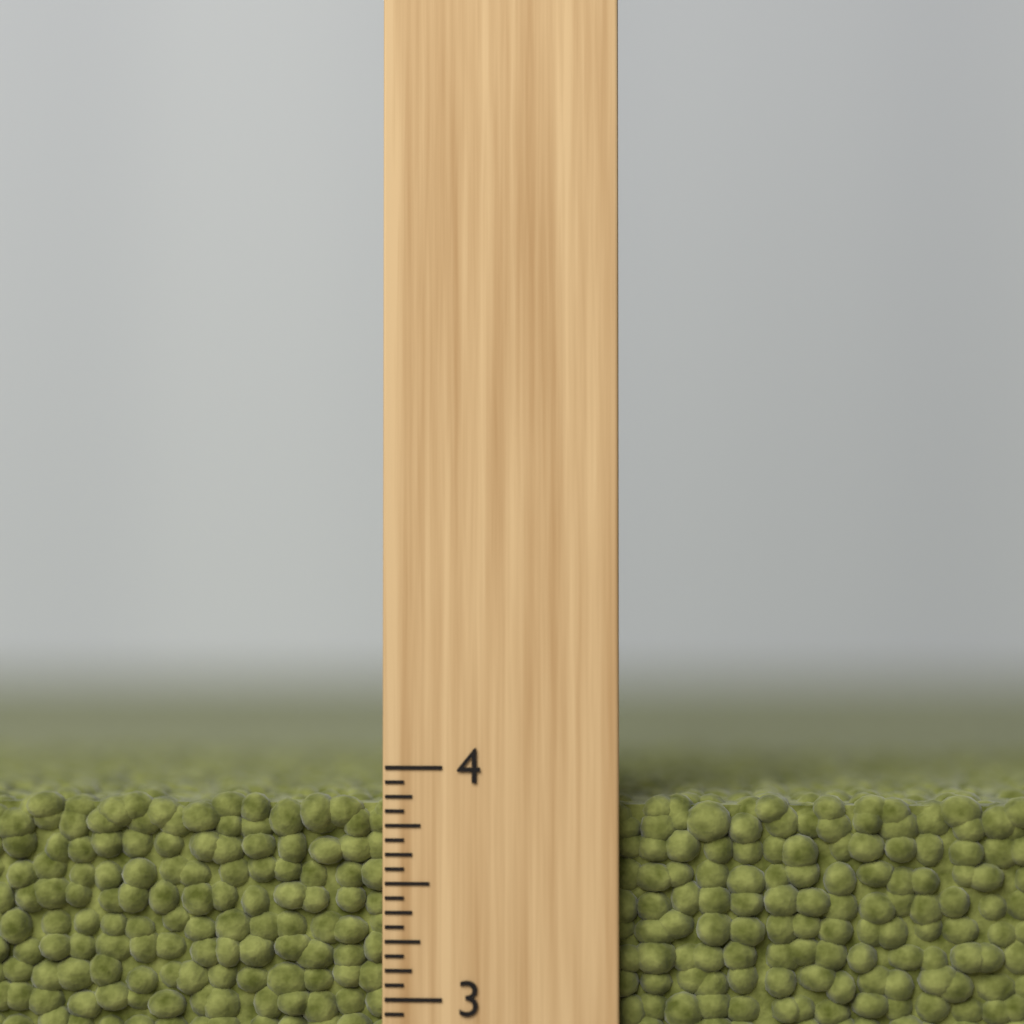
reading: 3.8750 inch
